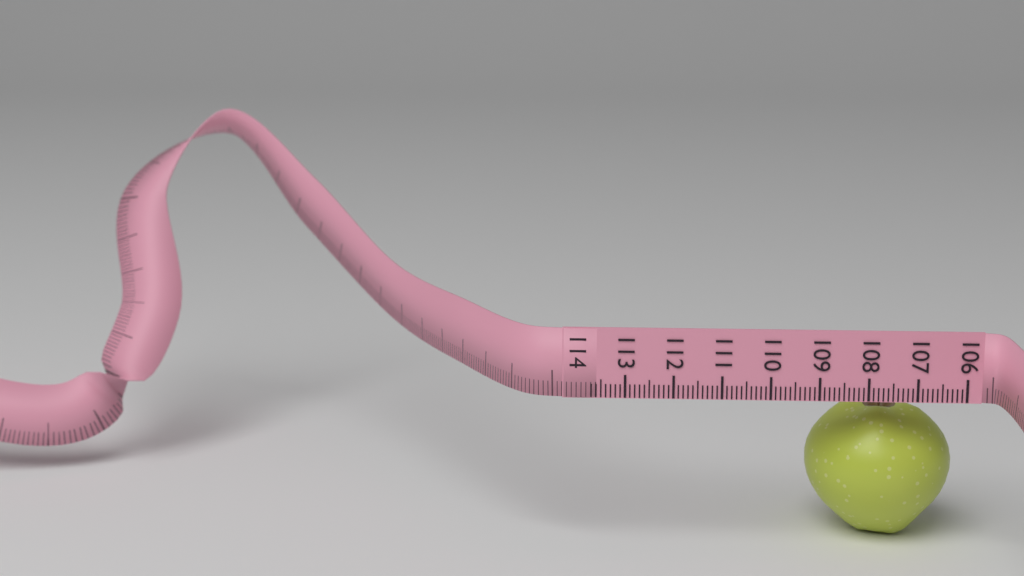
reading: 109.1 (no unit)
